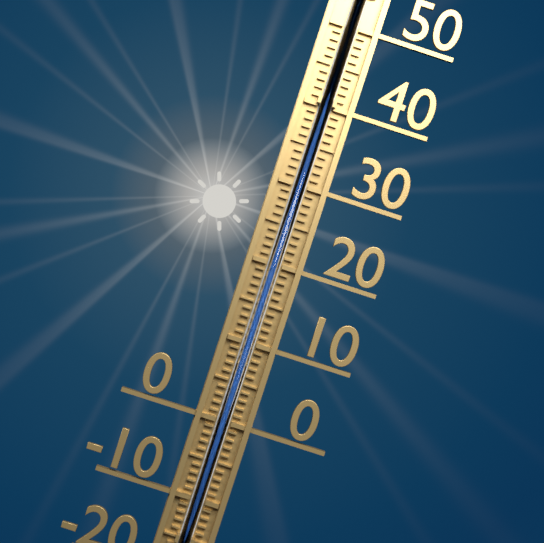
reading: 41 °C
